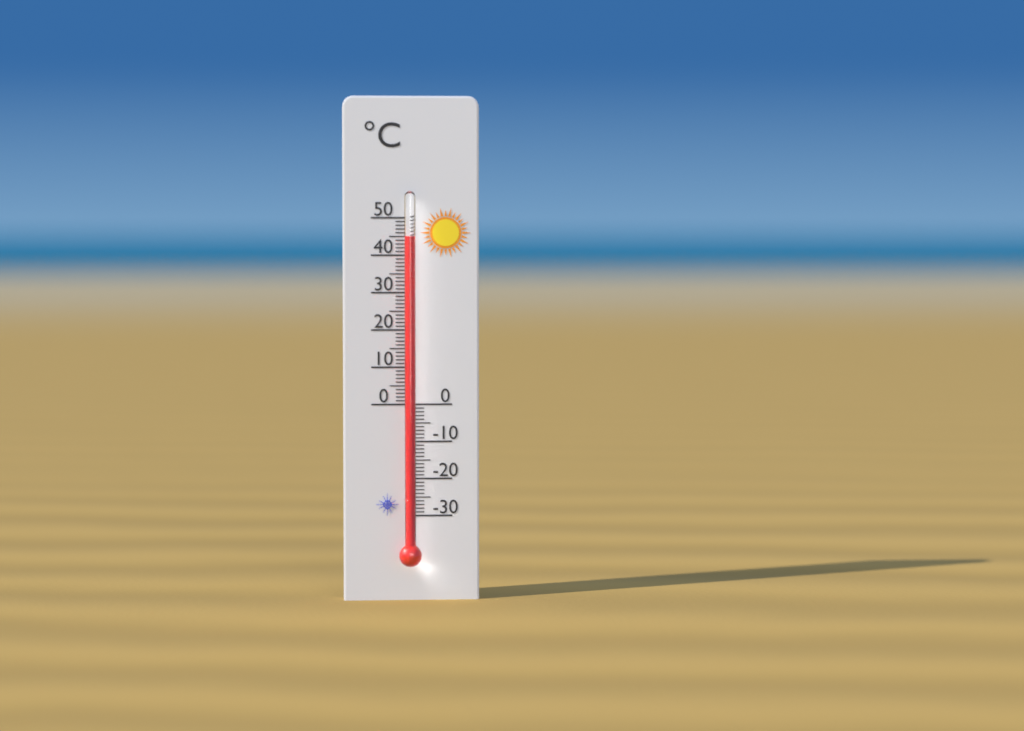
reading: 45 °C
